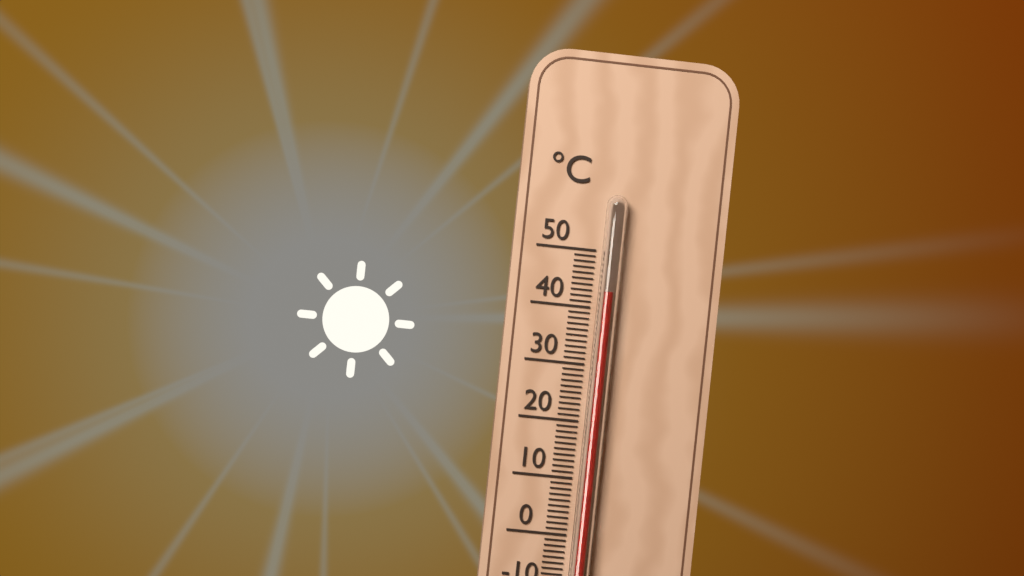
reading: 43 °C
